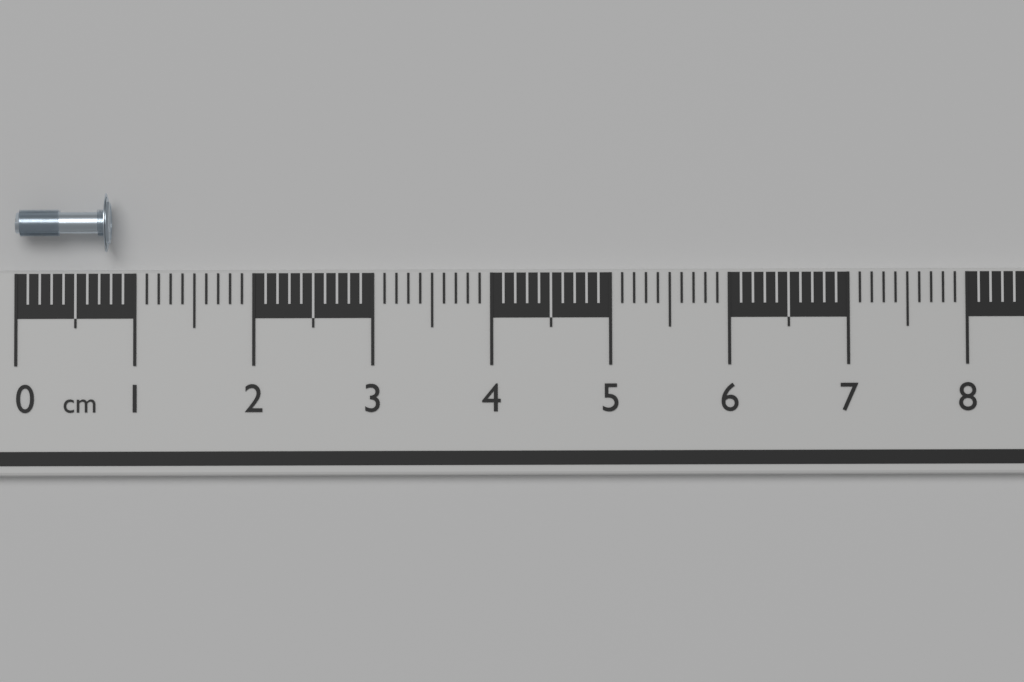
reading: 0.8 cm
